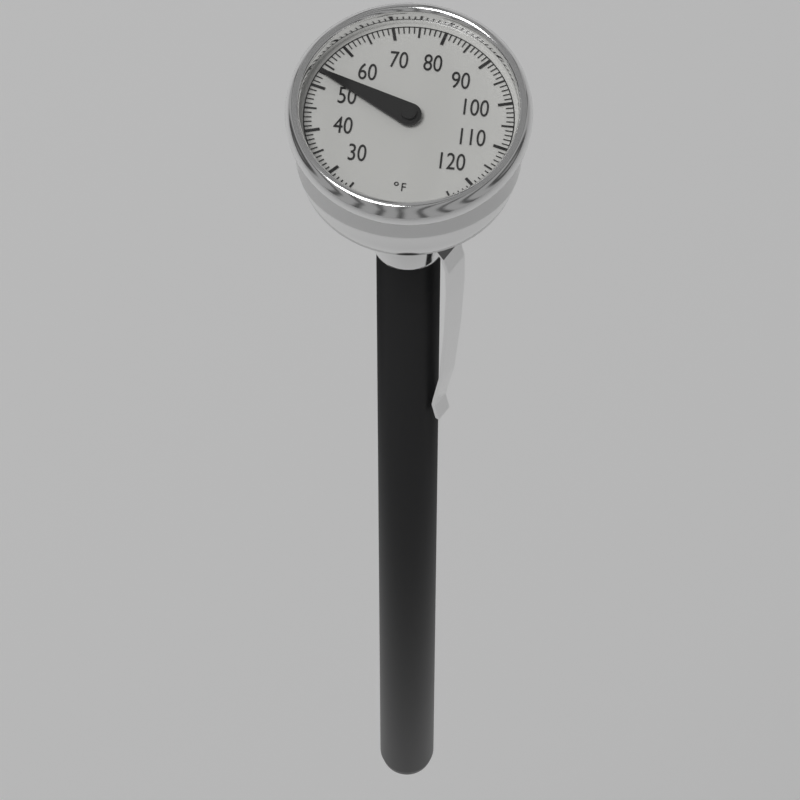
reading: 53 °F
